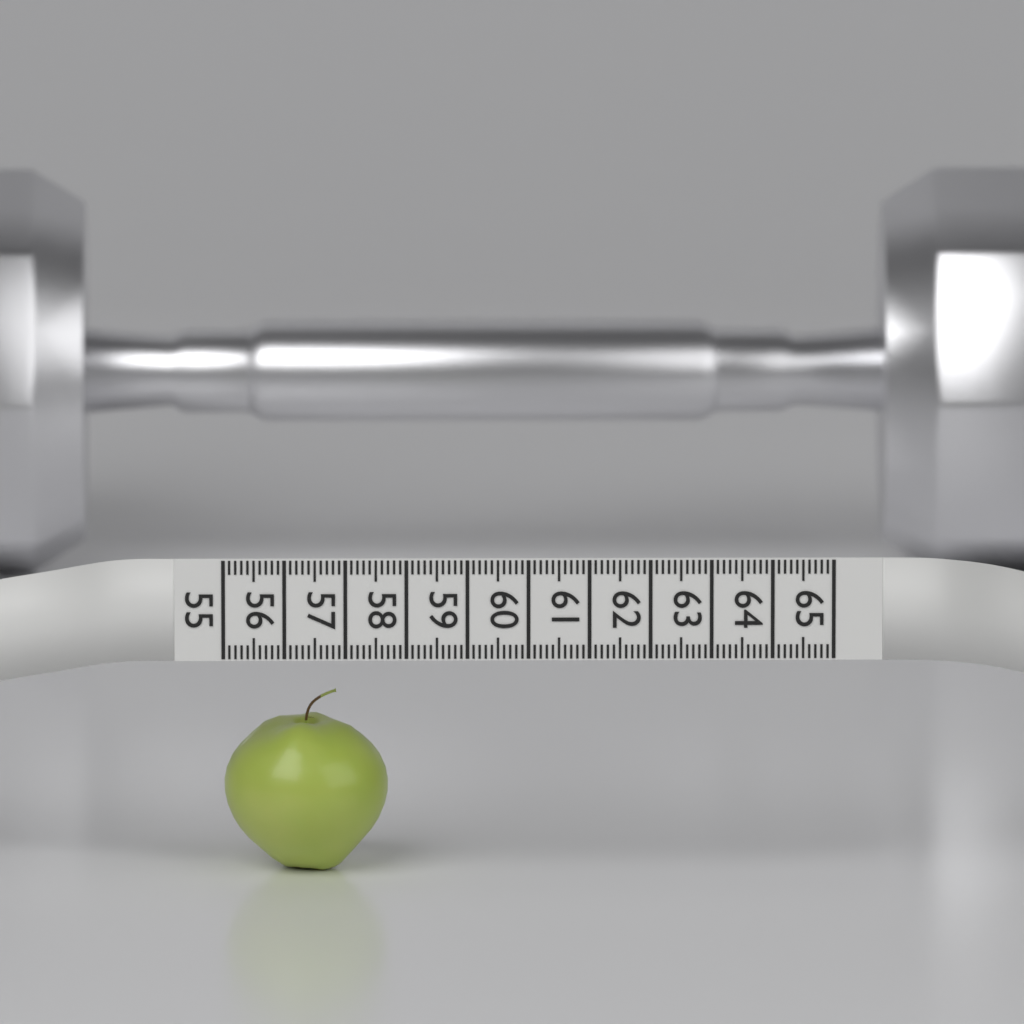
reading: 57.7 (no unit)
